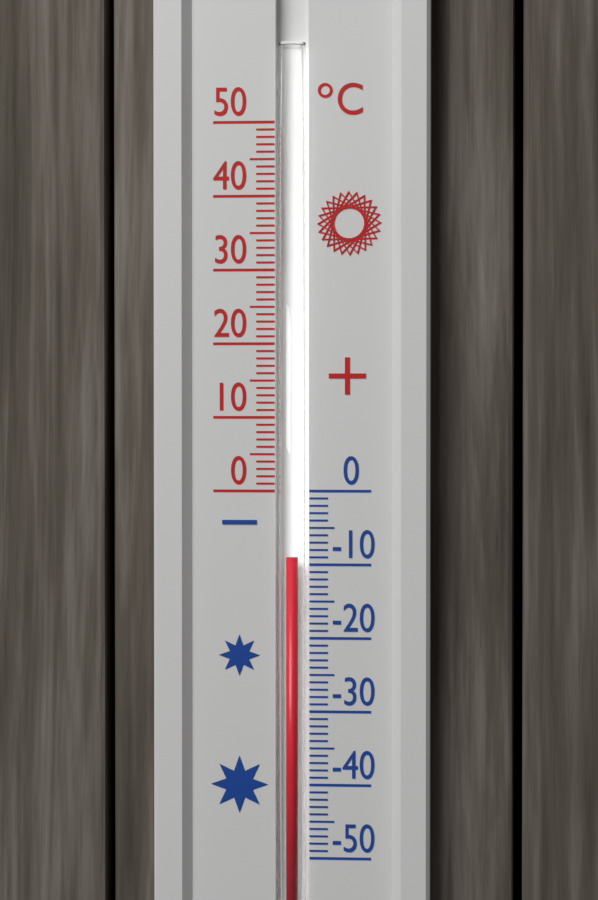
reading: -9 °C
